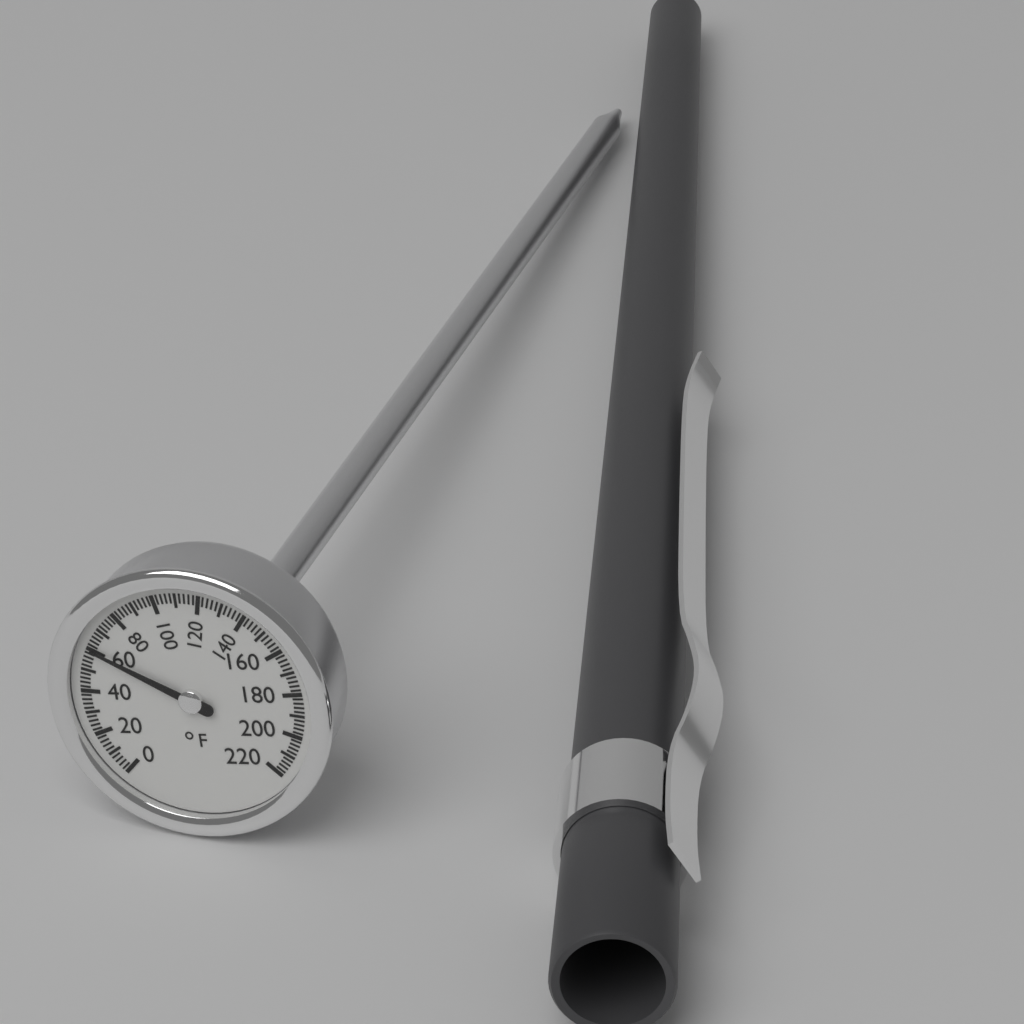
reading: 60 °F
